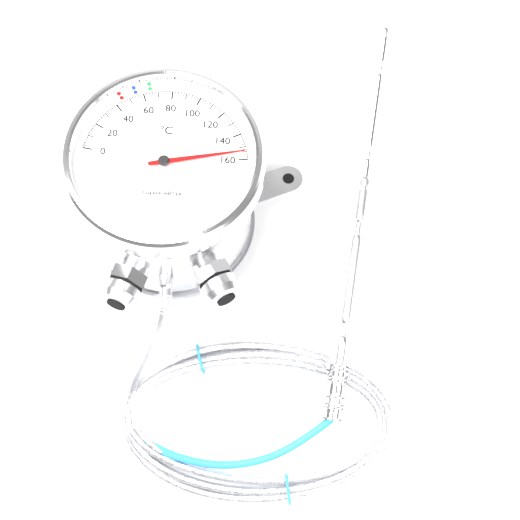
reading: 154 °C
